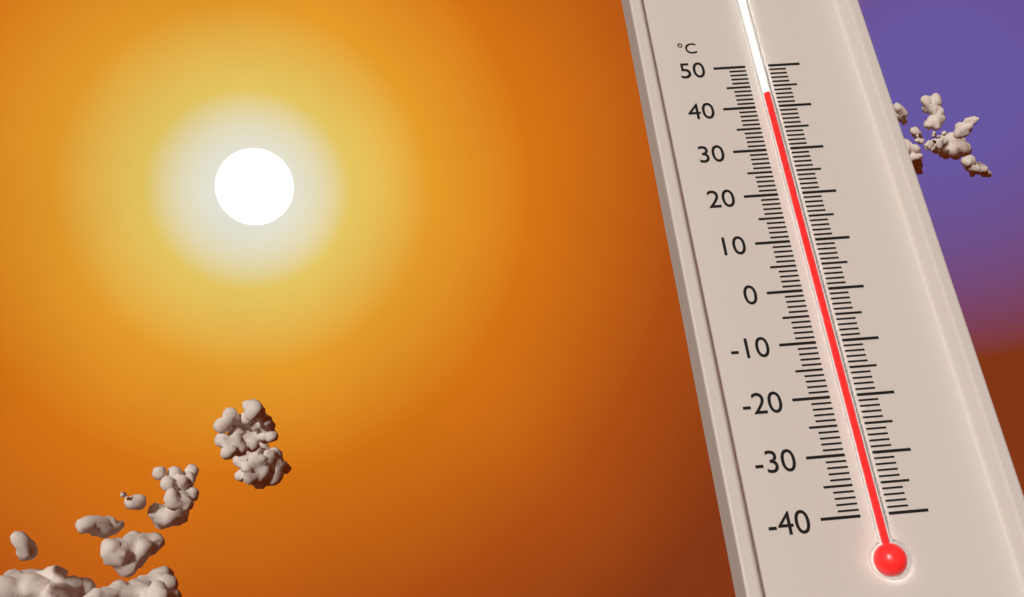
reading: 42 °C
